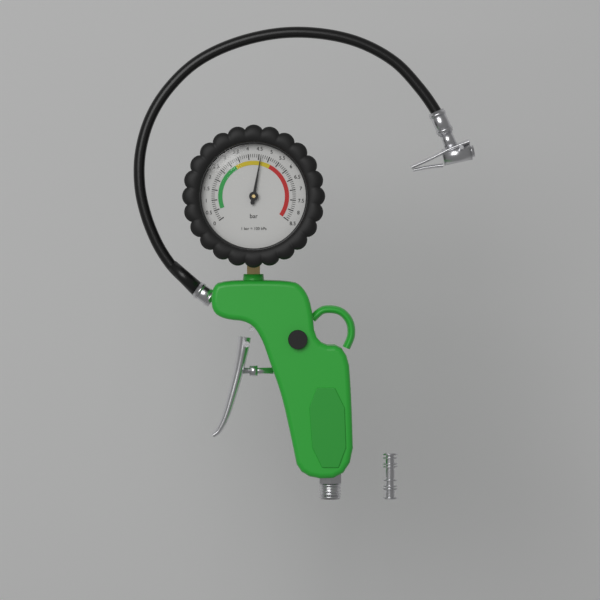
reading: 4.6 bar
